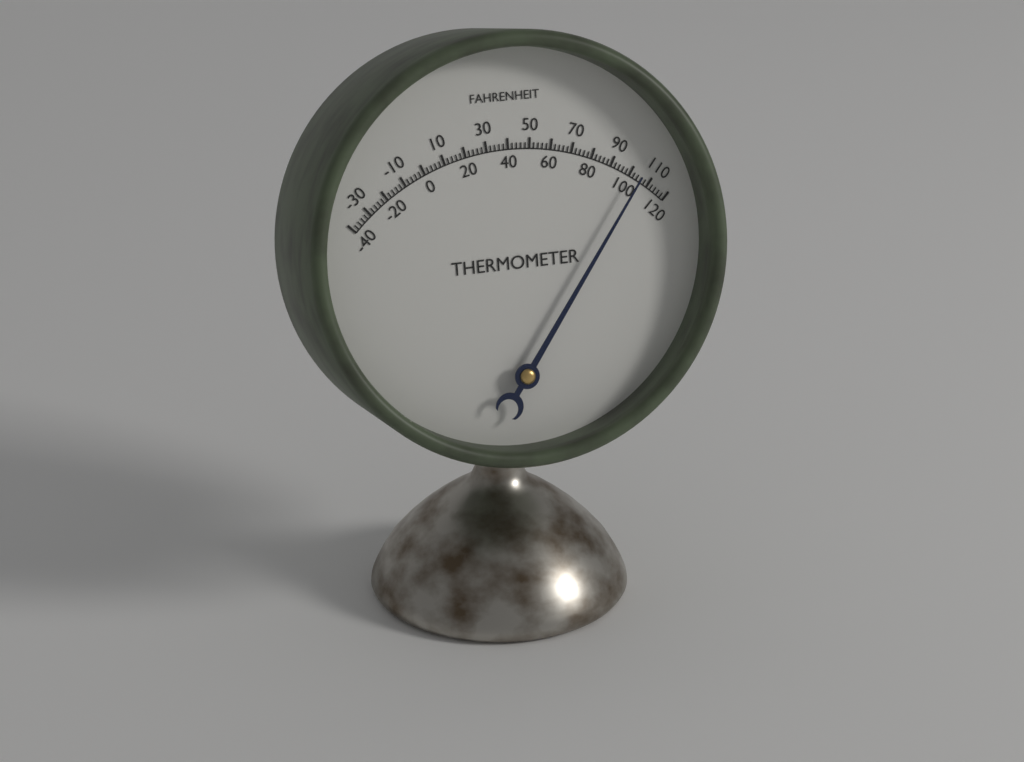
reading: 104 °F
